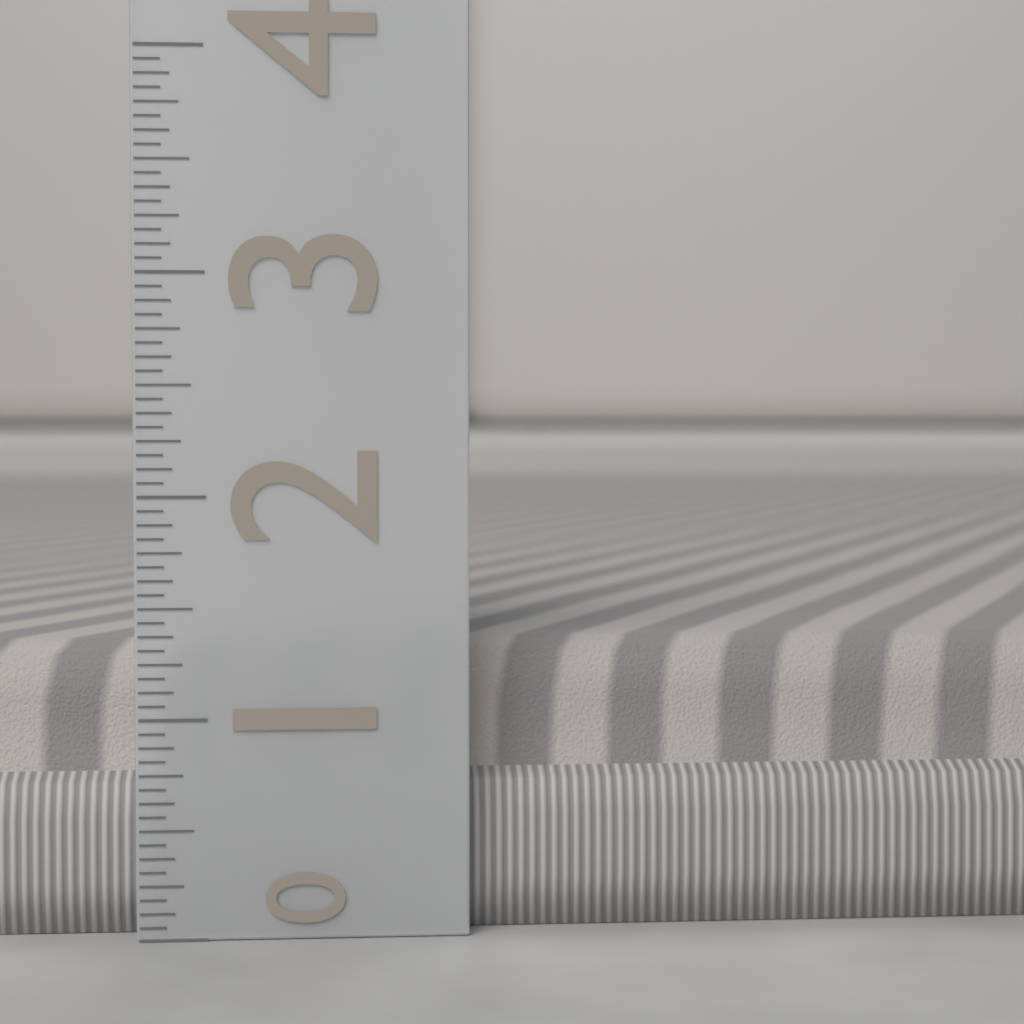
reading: 1.3125 (no unit)
